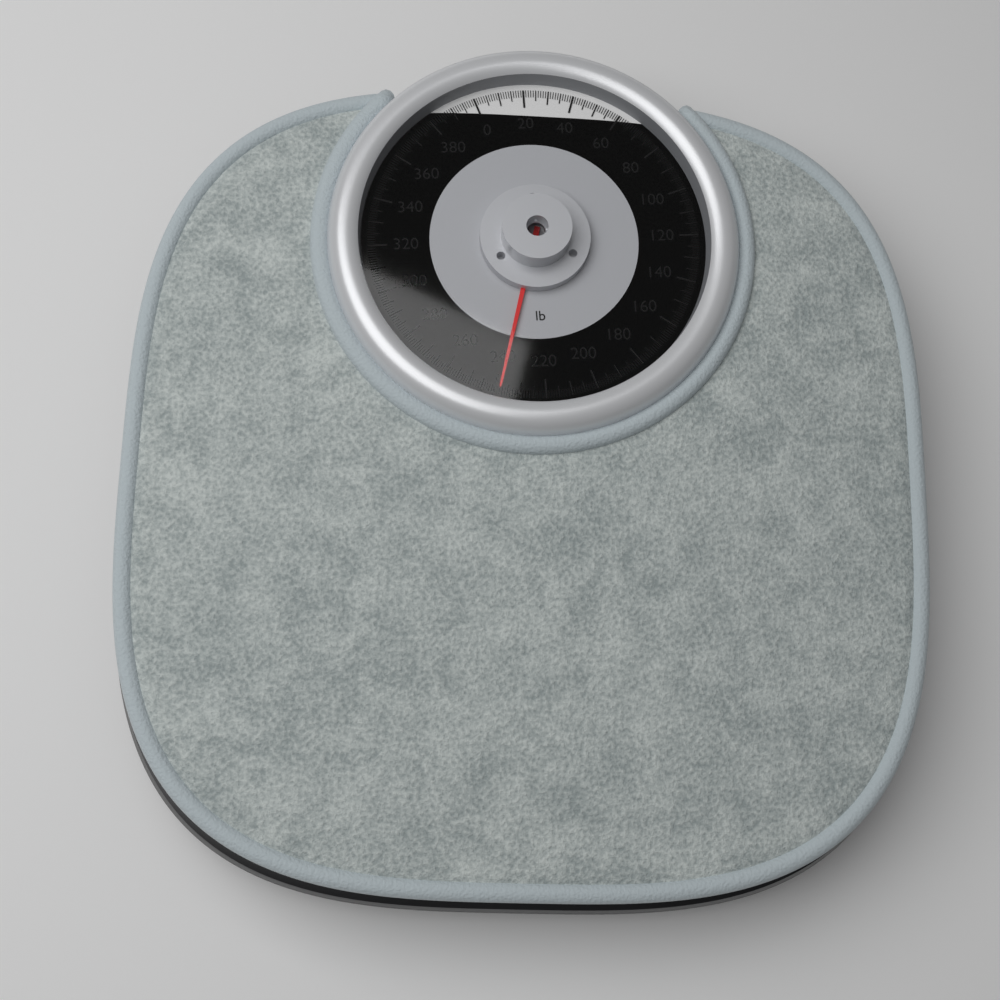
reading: 238 lb
